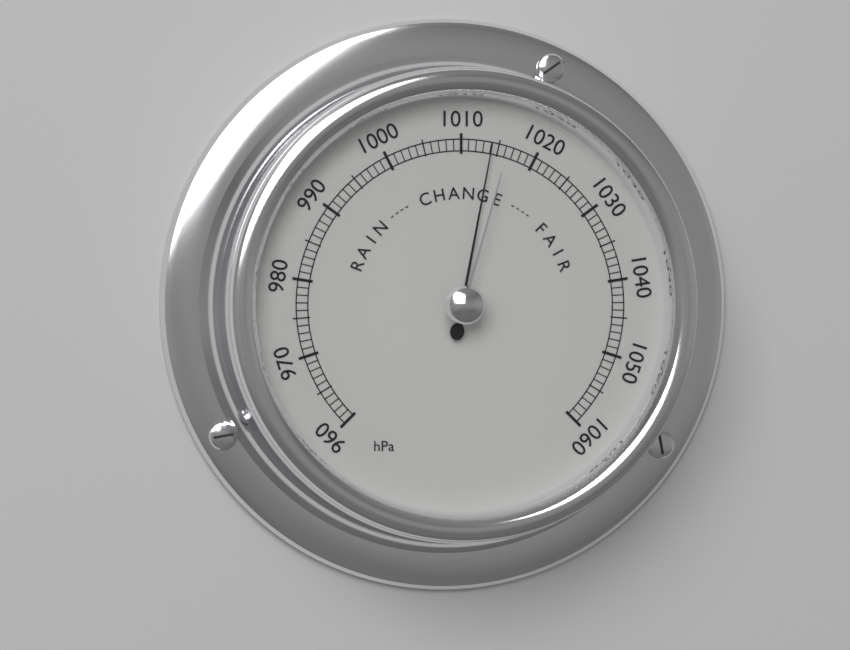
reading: 1014 hPa
